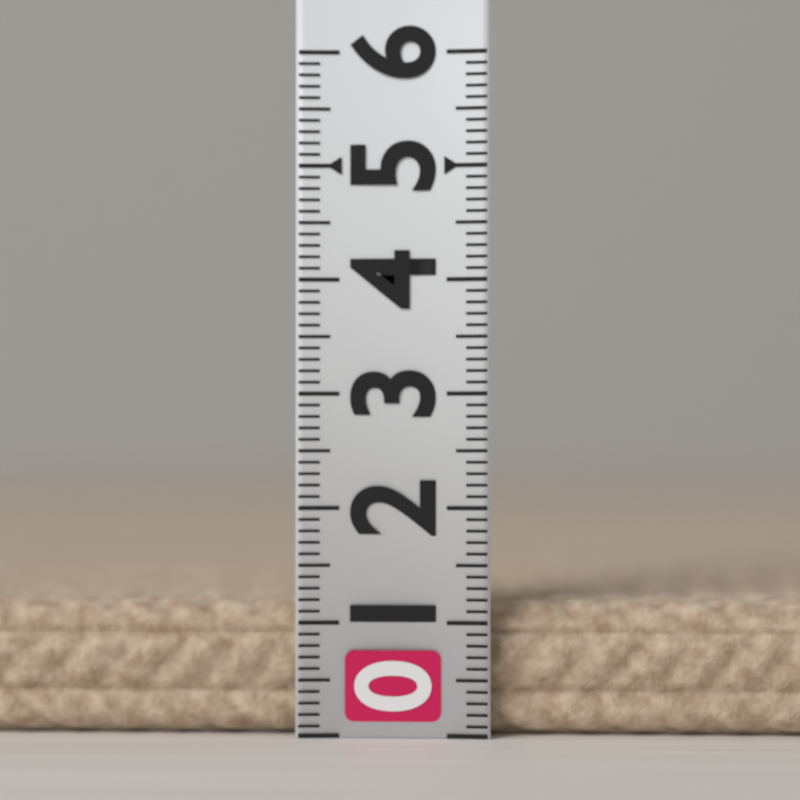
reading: 1.2 (no unit)
